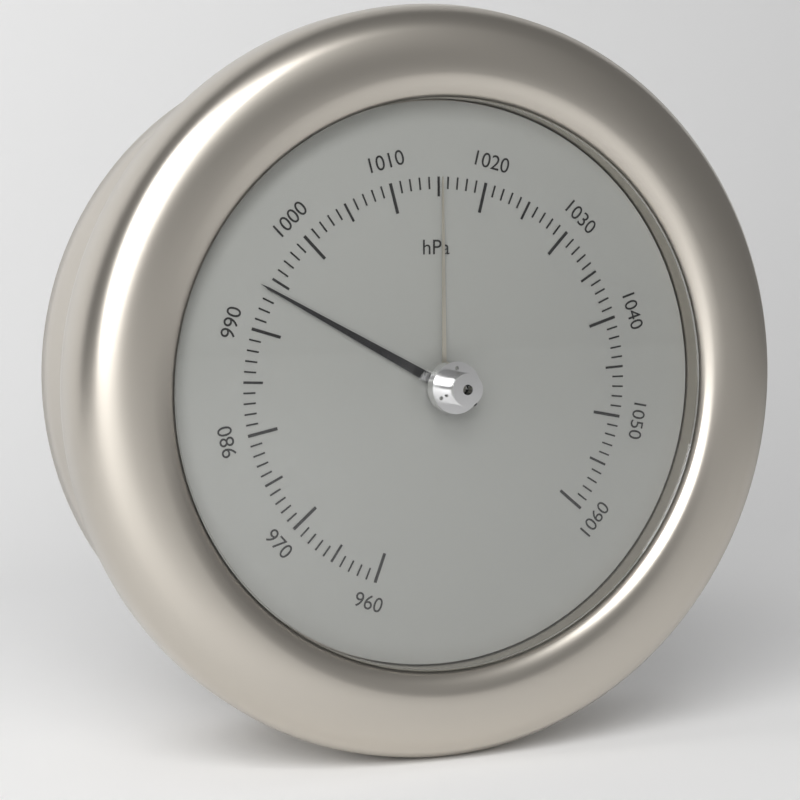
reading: 994 hPa
